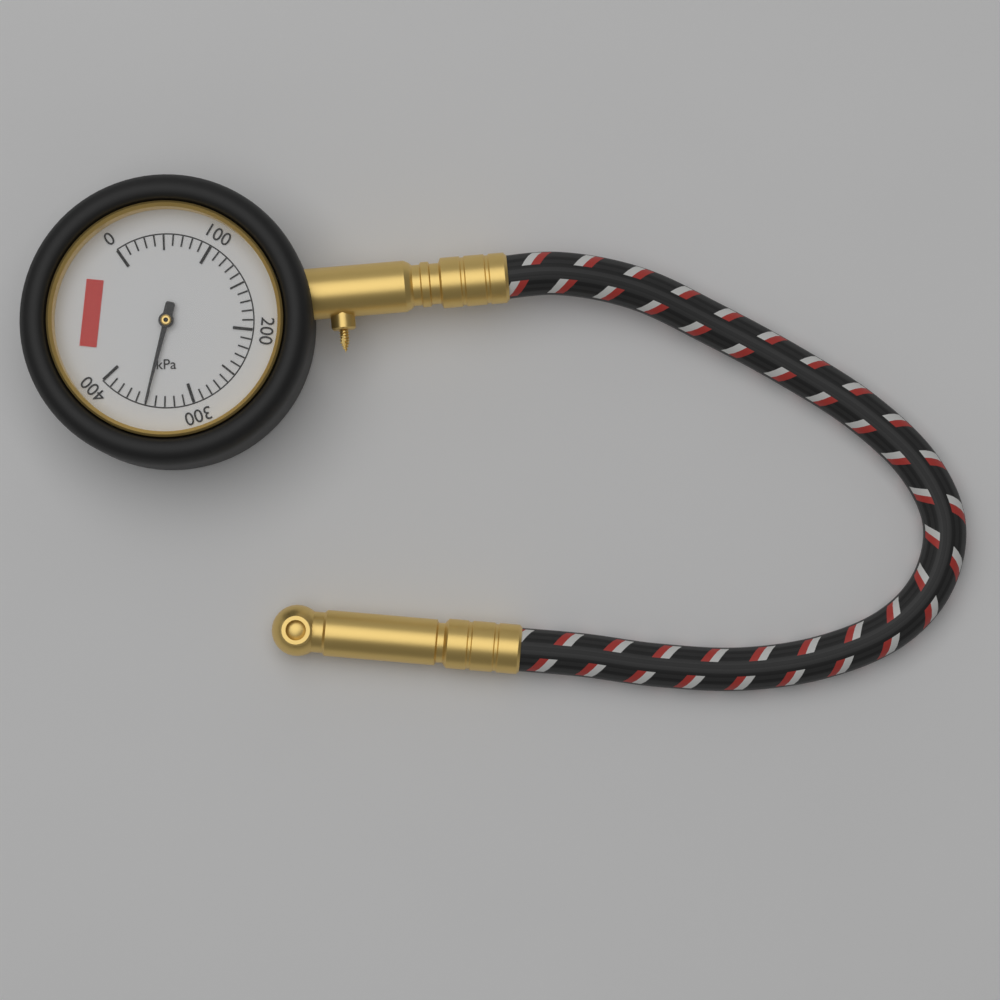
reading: 350 kPa
